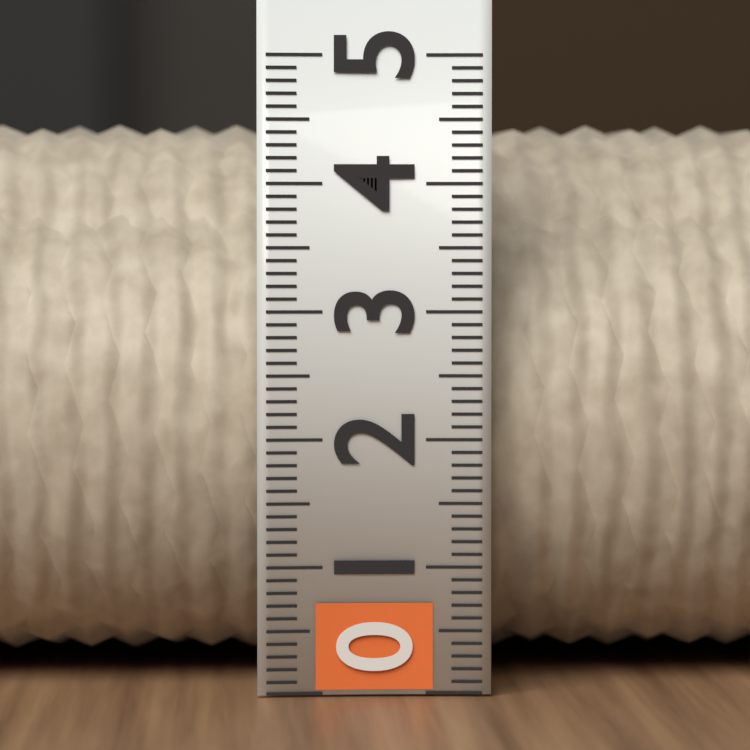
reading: 4.6 (no unit)
